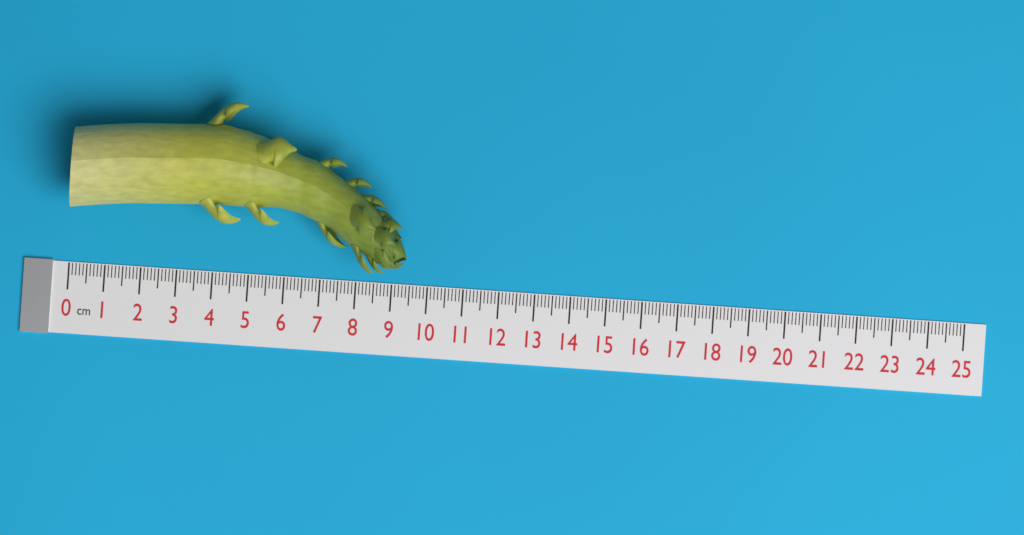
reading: 9.4 cm
